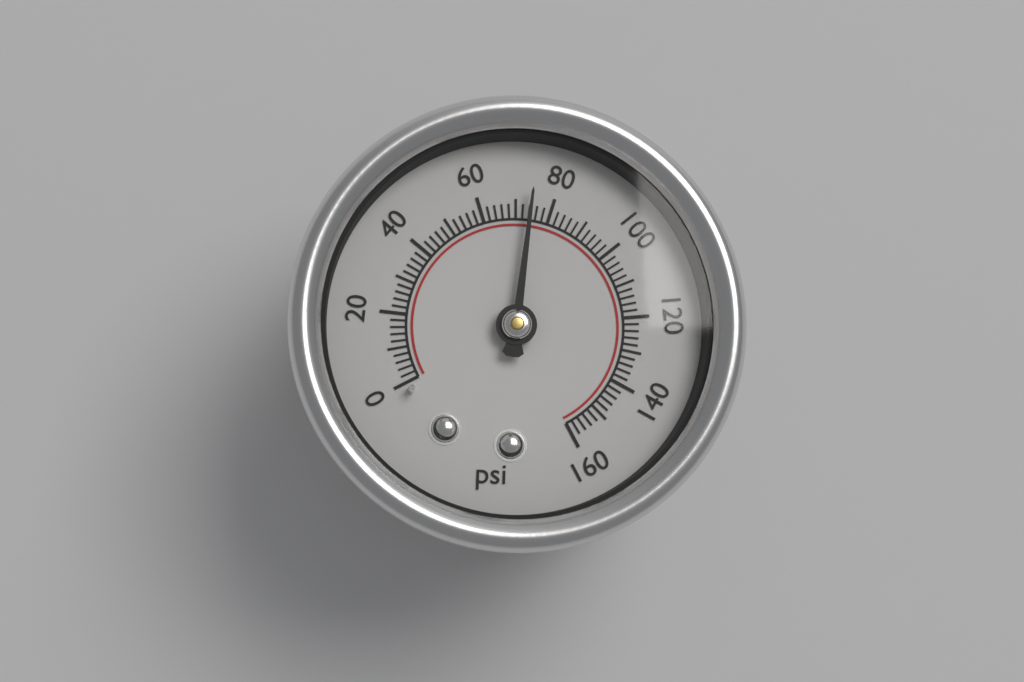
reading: 74 psi
